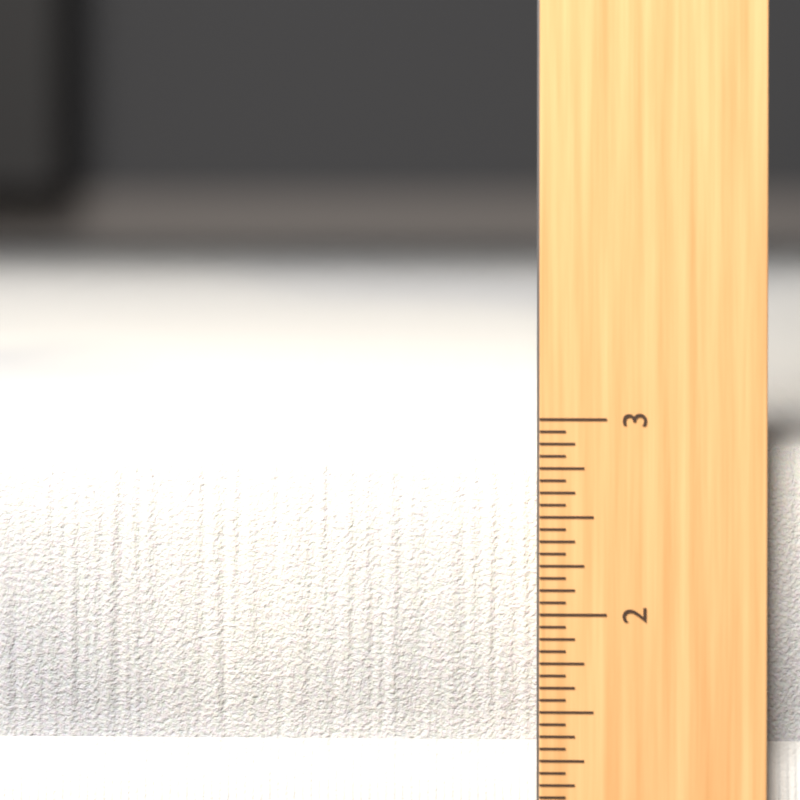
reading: 2.8125 inch
